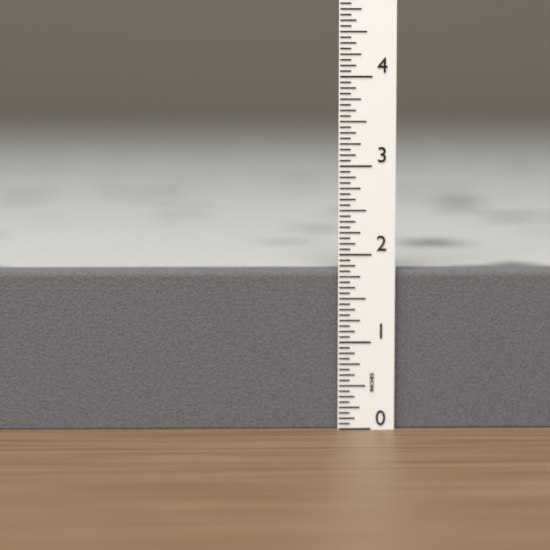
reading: 1.8125 in
